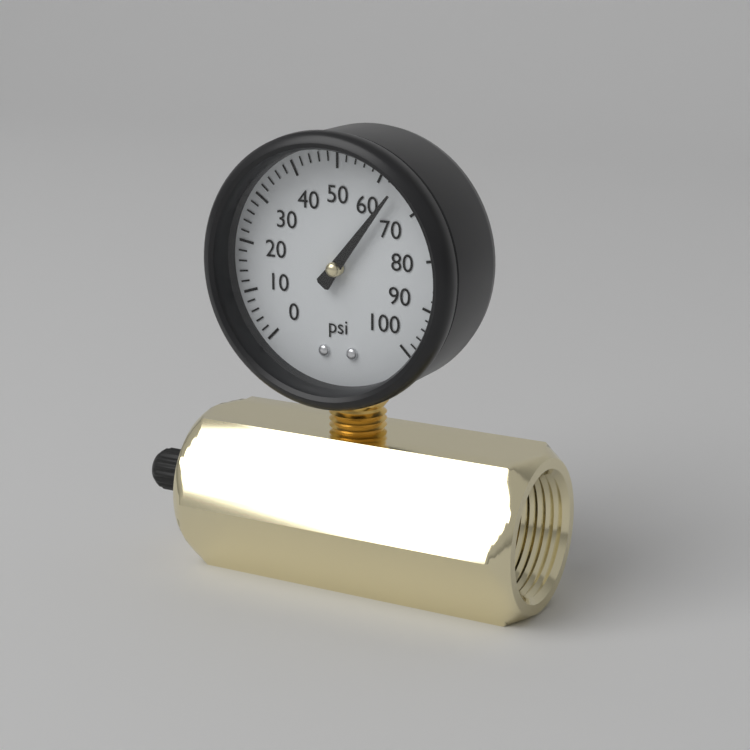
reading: 64 psi
